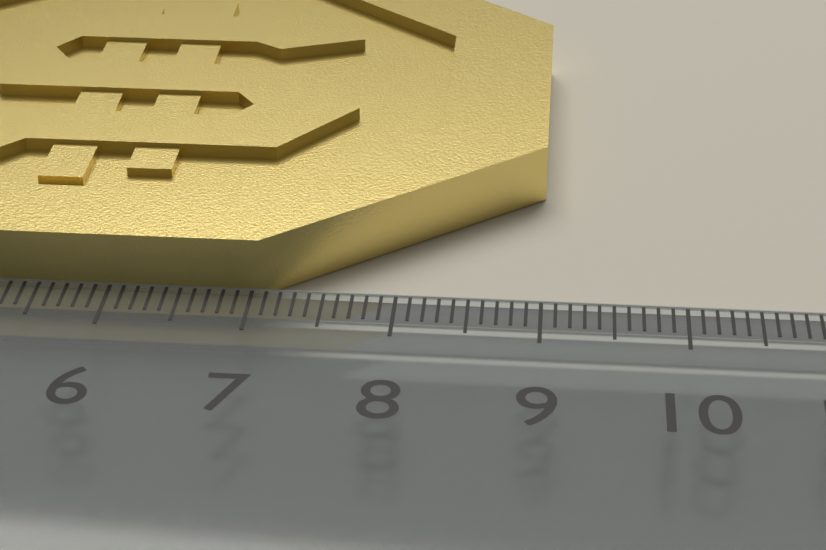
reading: 9.0 cm
